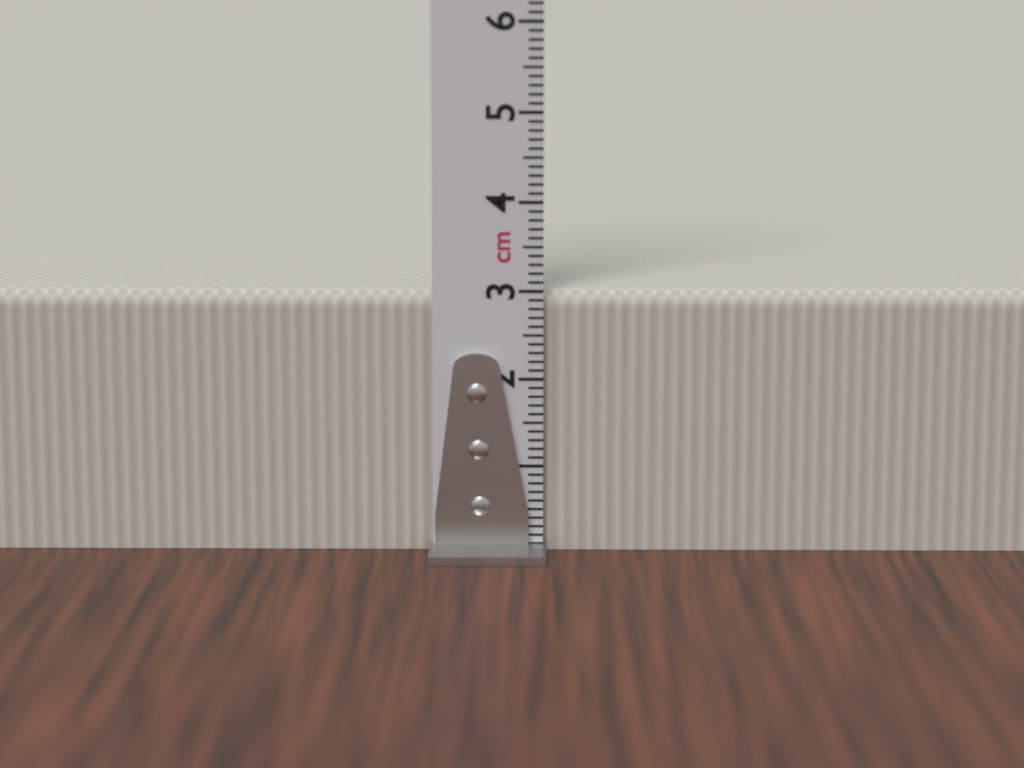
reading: 3.0 cm
